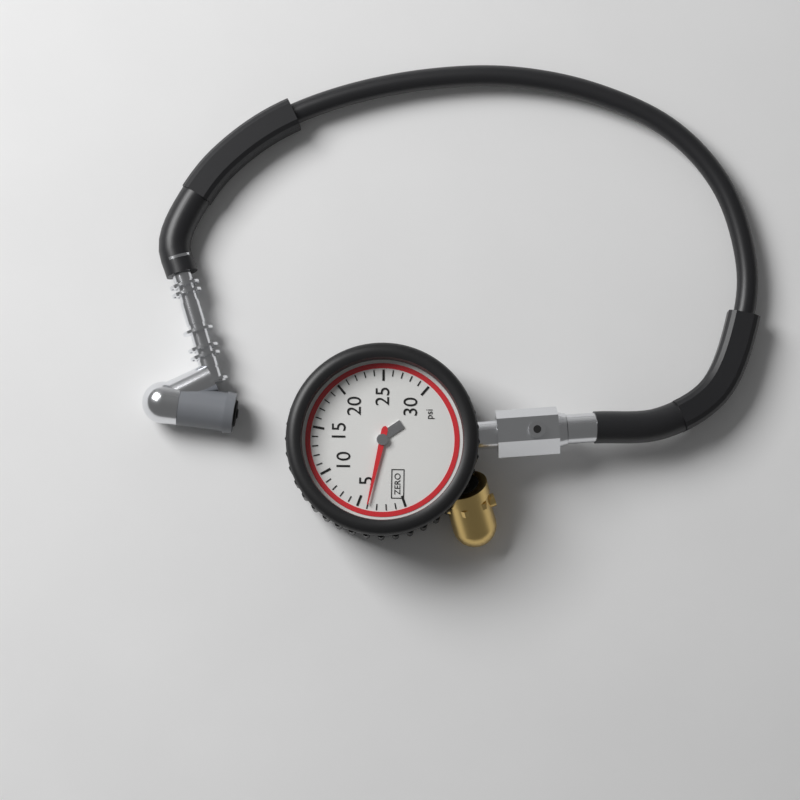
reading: 4 psi
